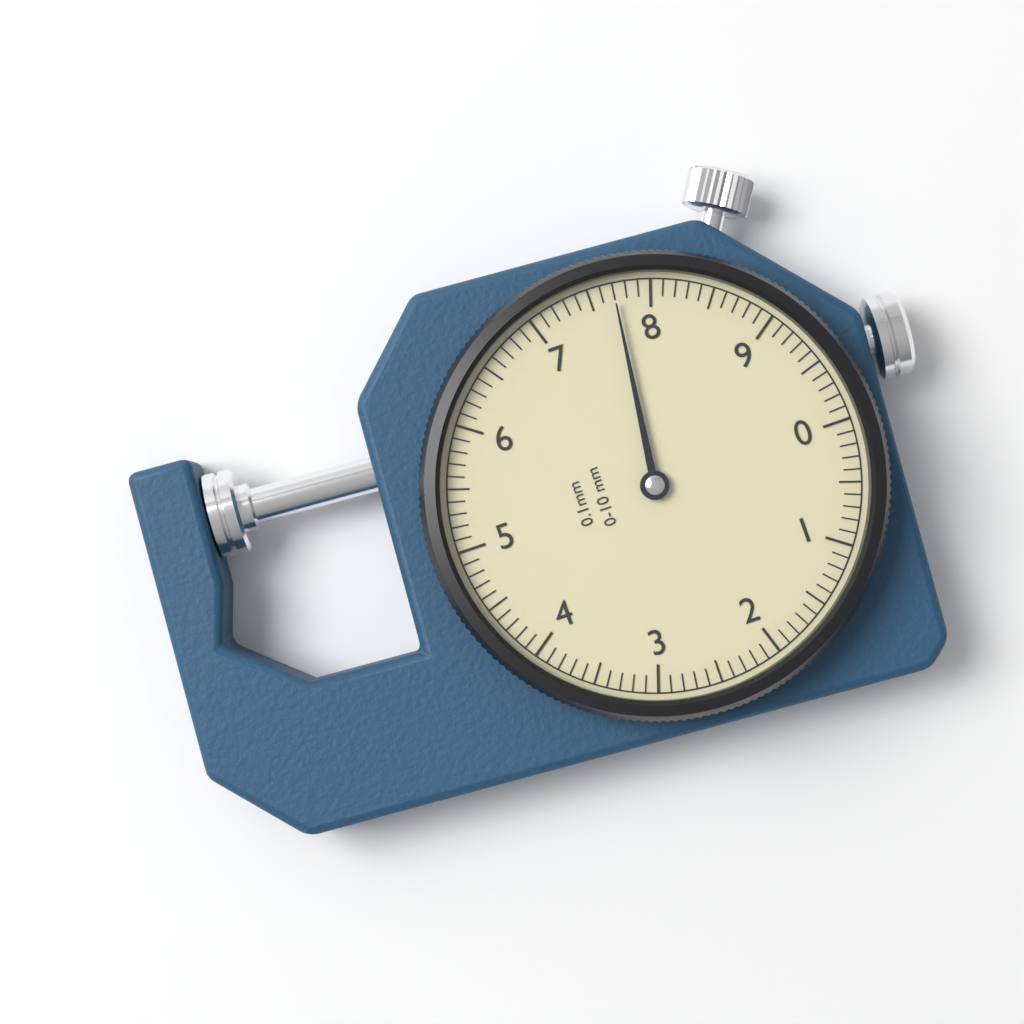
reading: 7.7 mm
